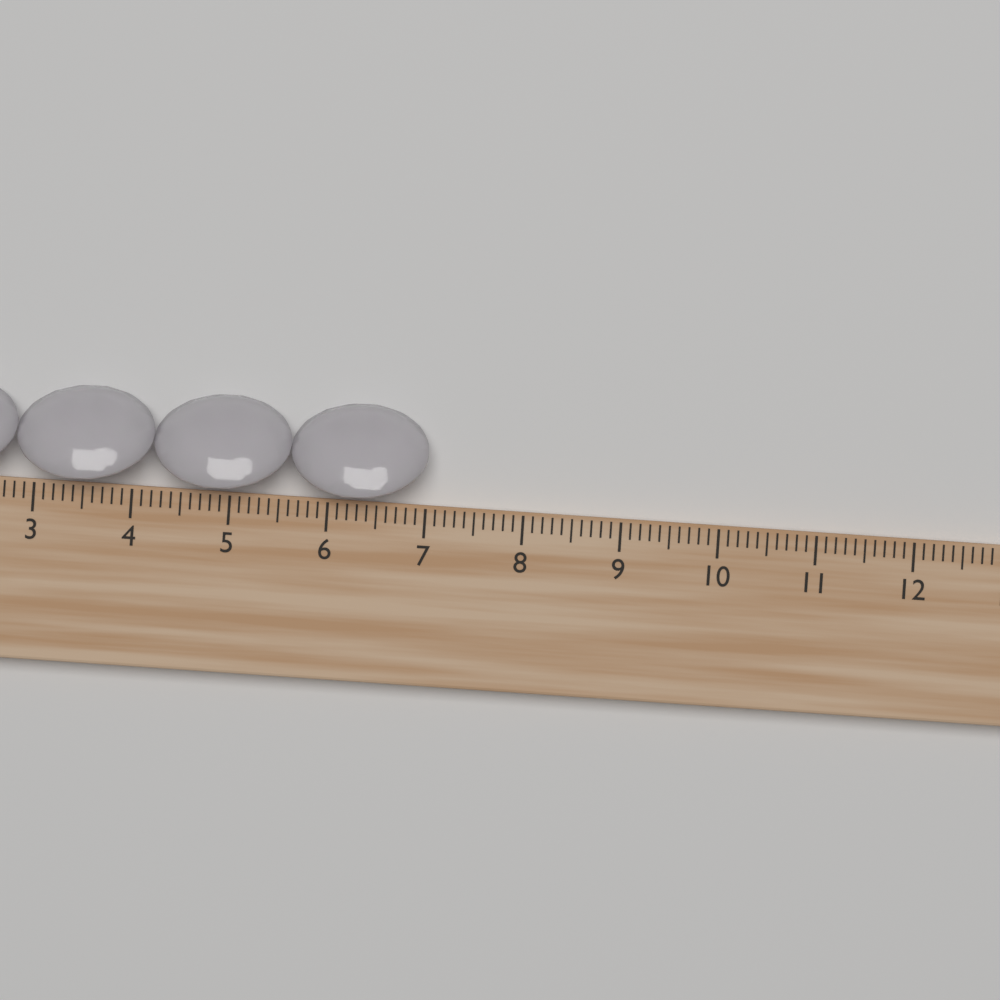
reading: 7.0 cm
